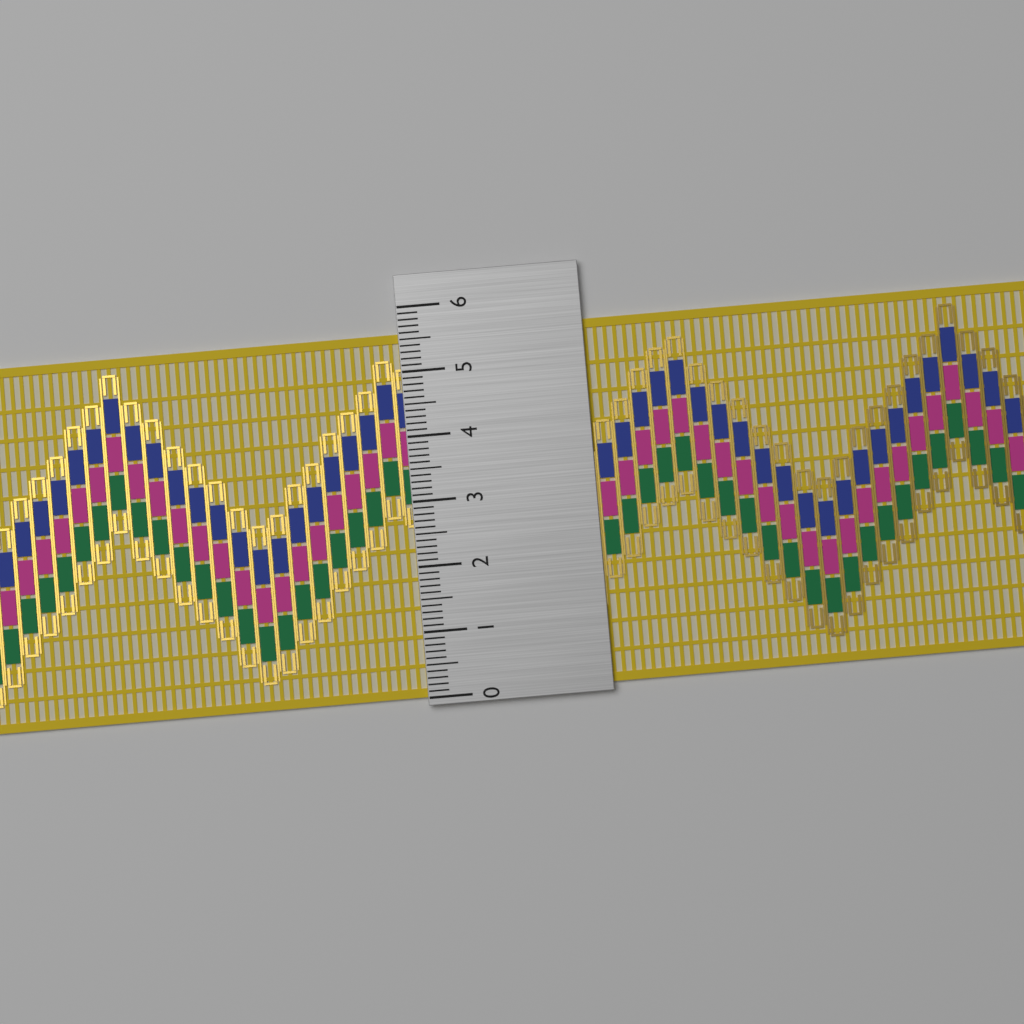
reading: 5.6 (no unit)
